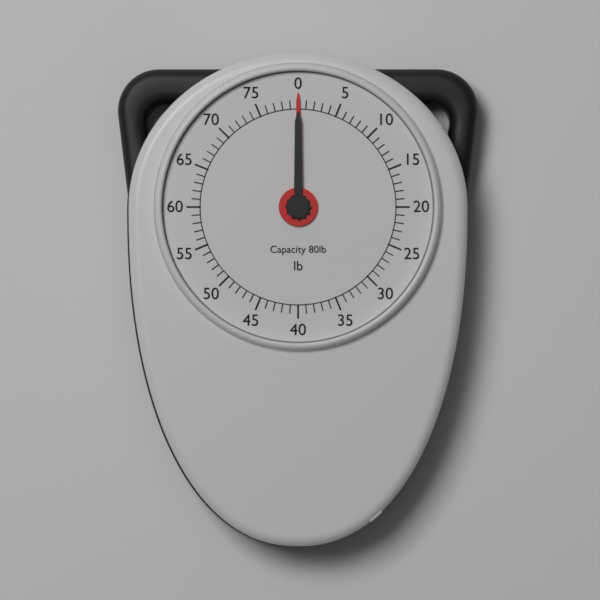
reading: 0 lb
